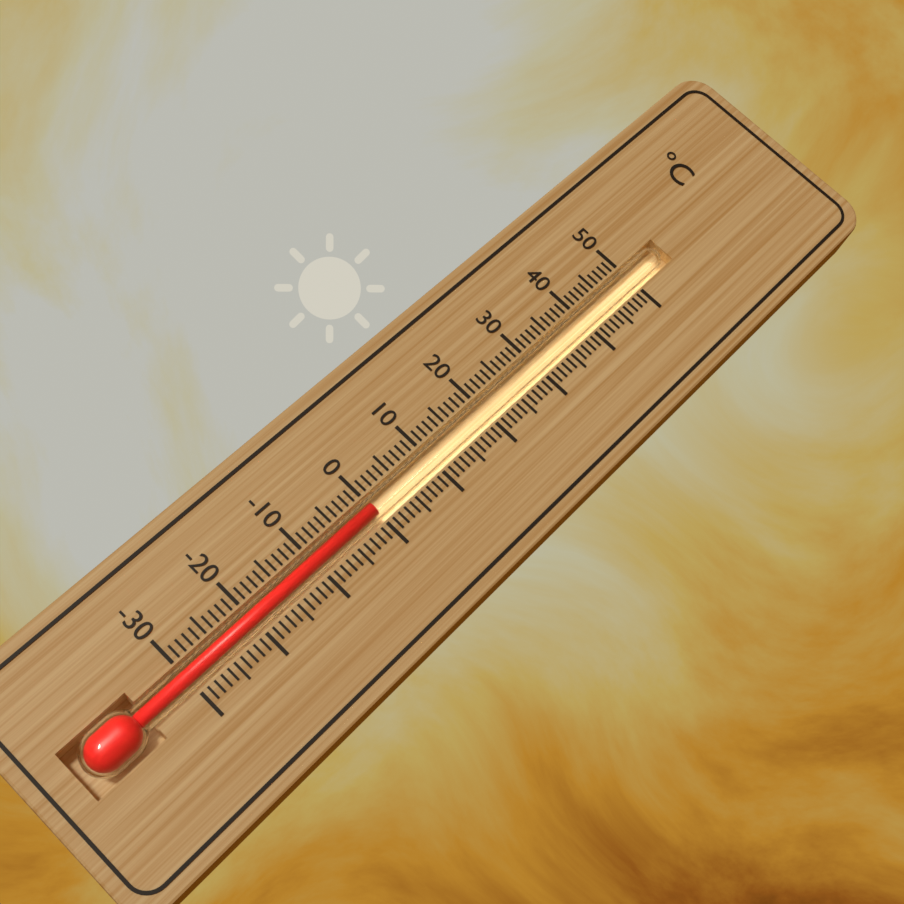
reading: 0 °C
